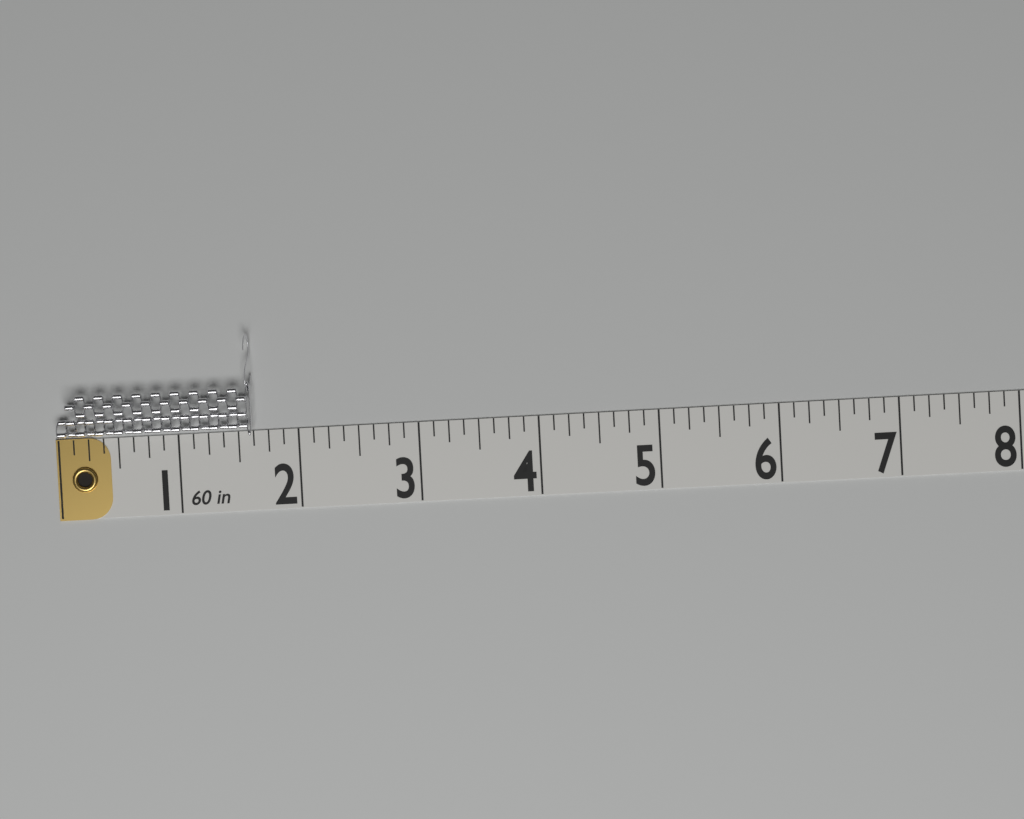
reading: 1.625 in
